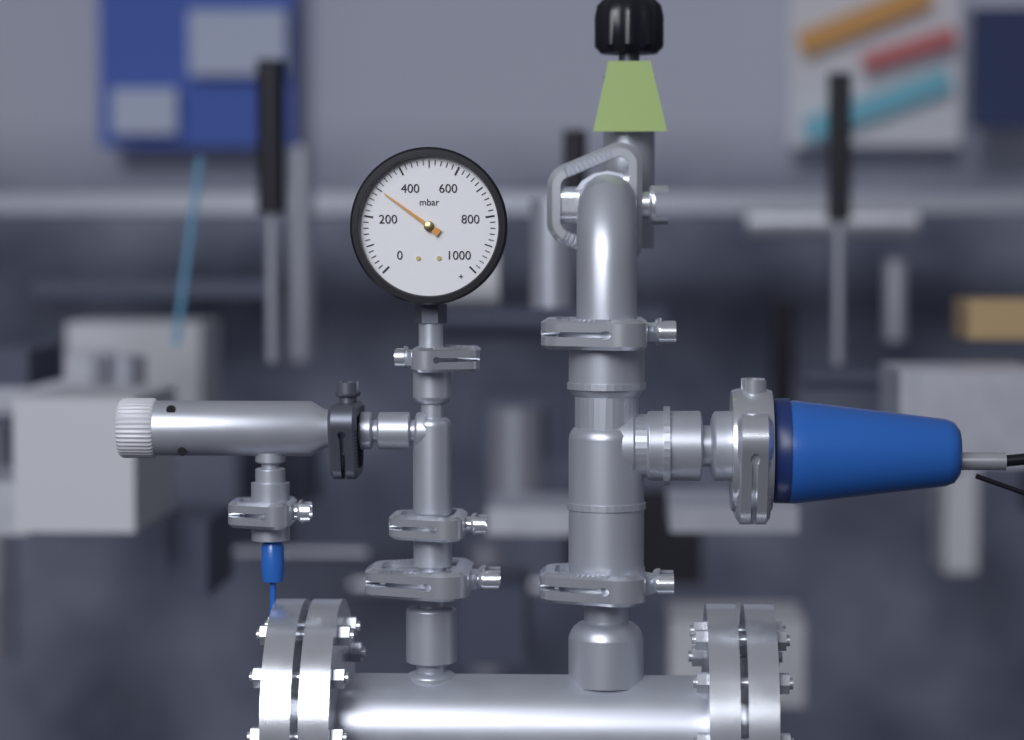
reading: 300 mbar
